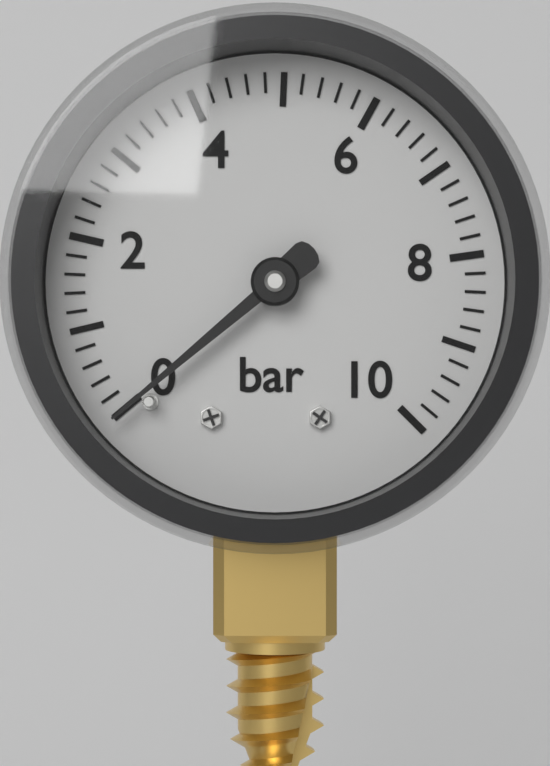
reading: 0.0 bar
